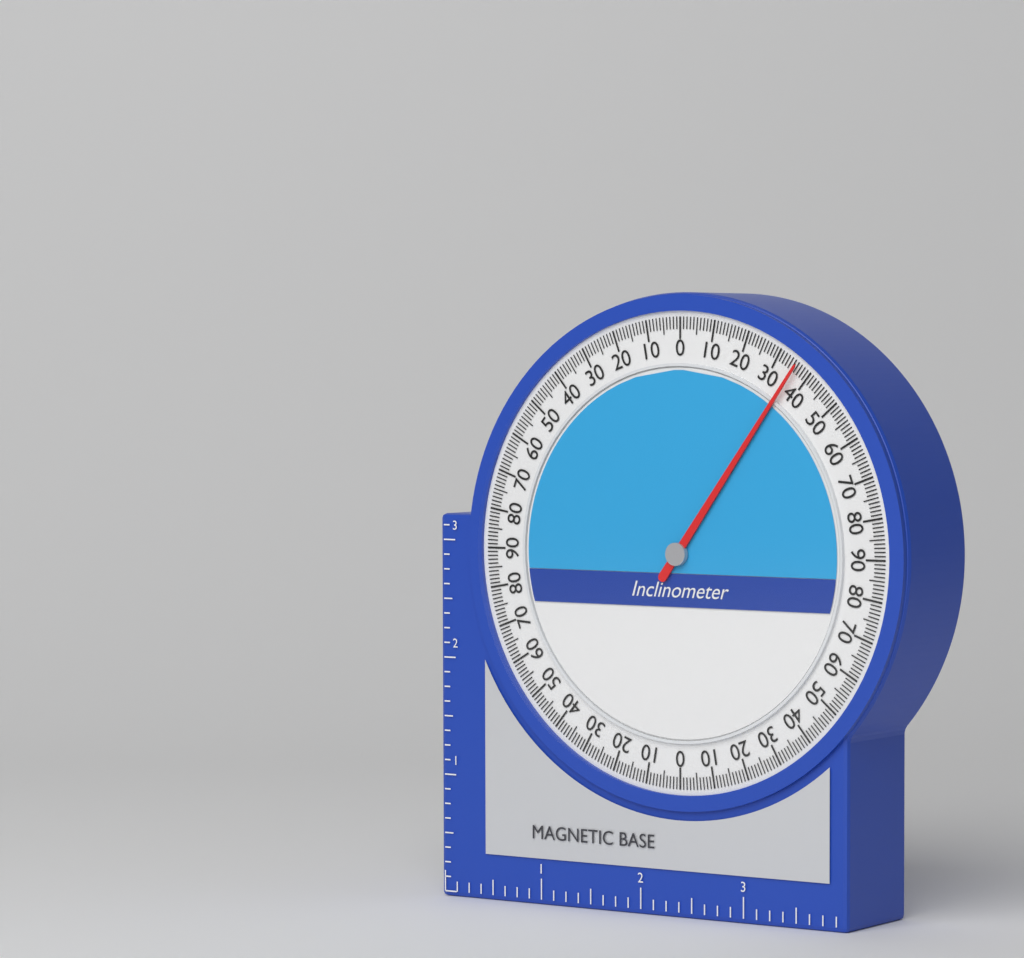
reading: 36 (no unit)
